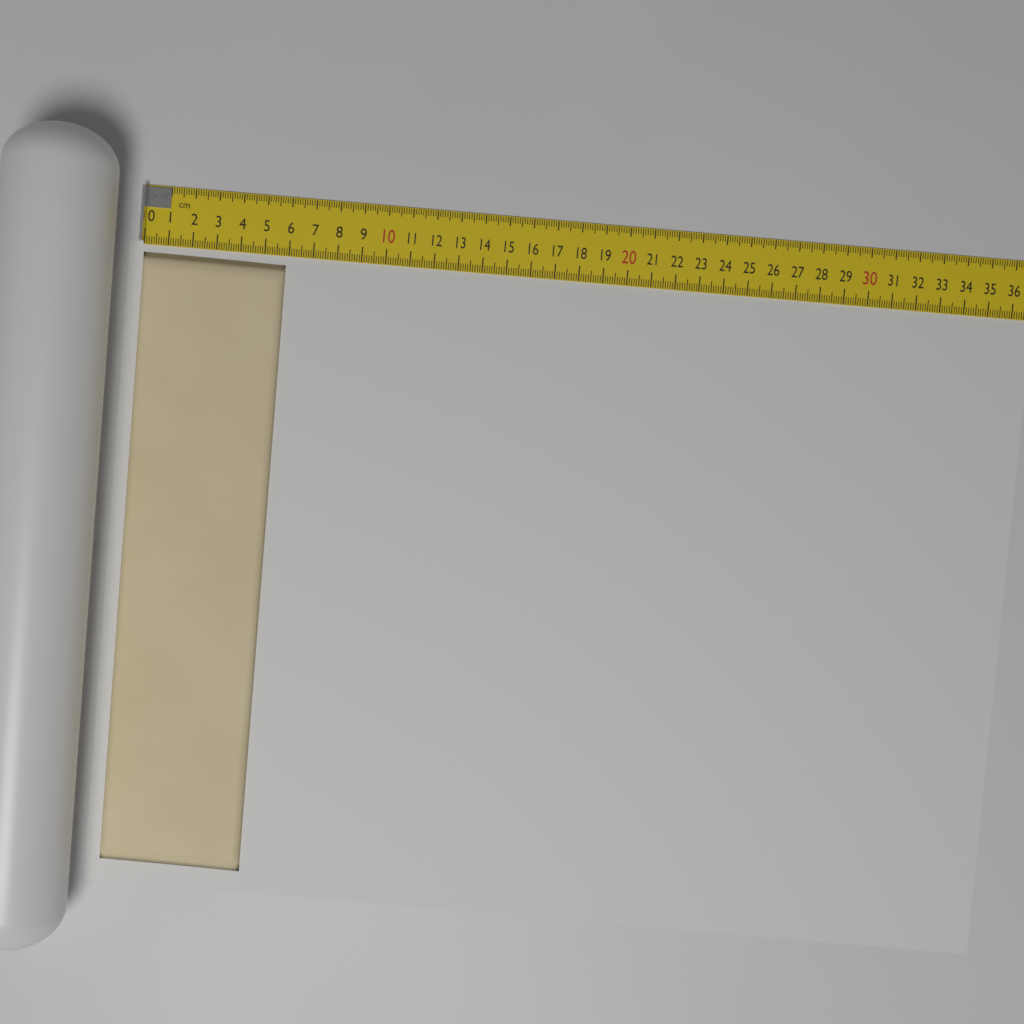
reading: 5.9 cm
